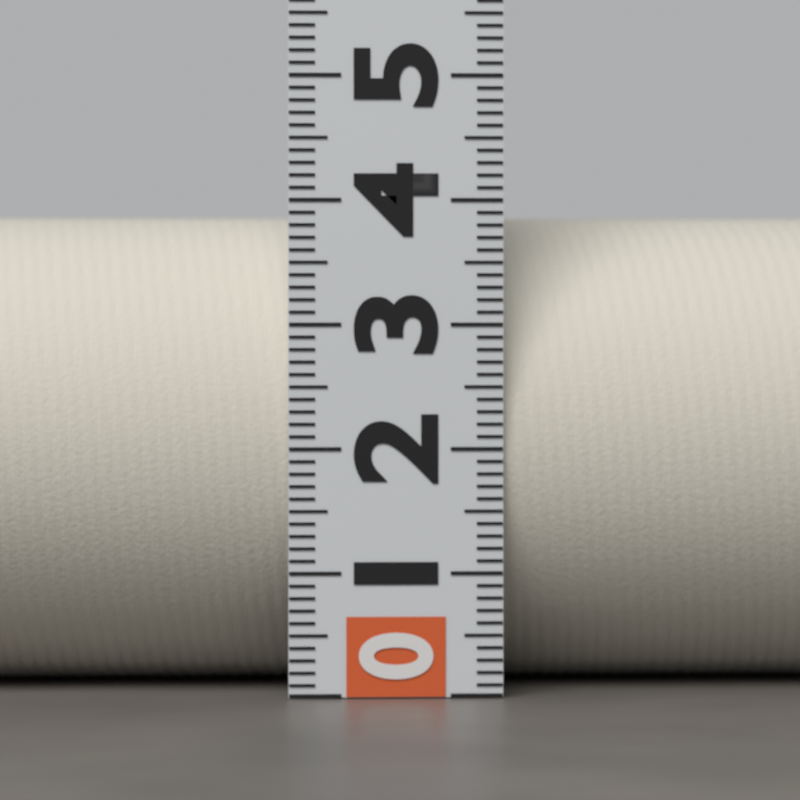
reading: 3.9 (no unit)
